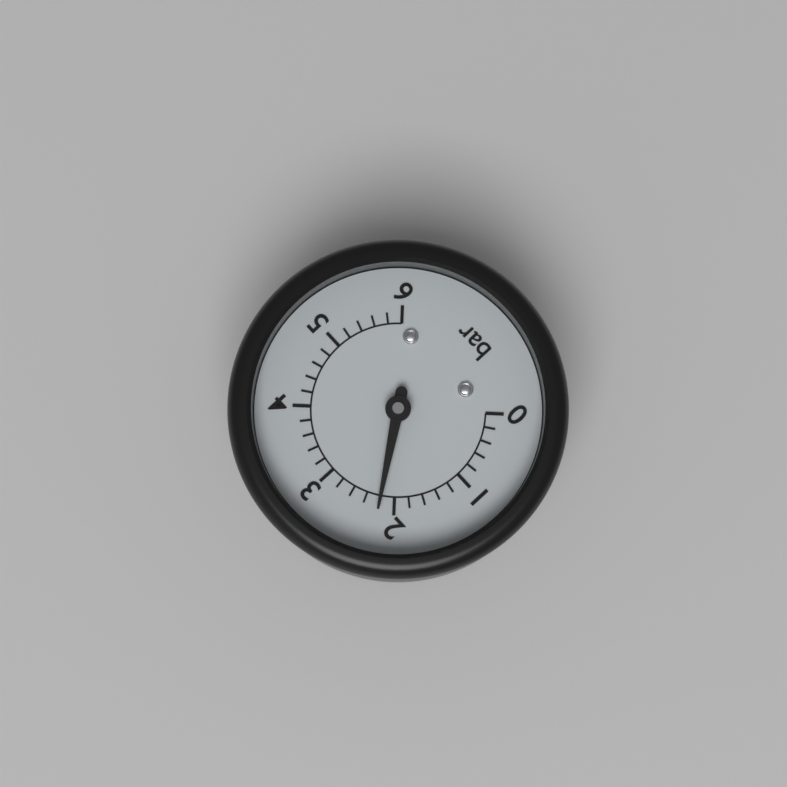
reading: 2.2 bar
